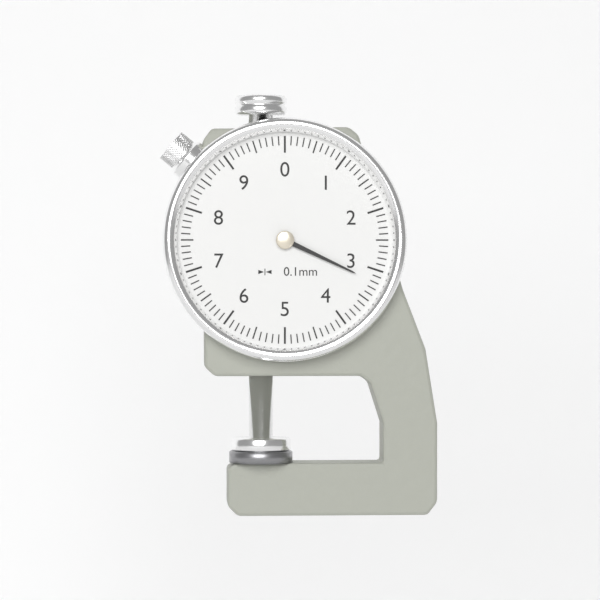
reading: 3.2 mm
